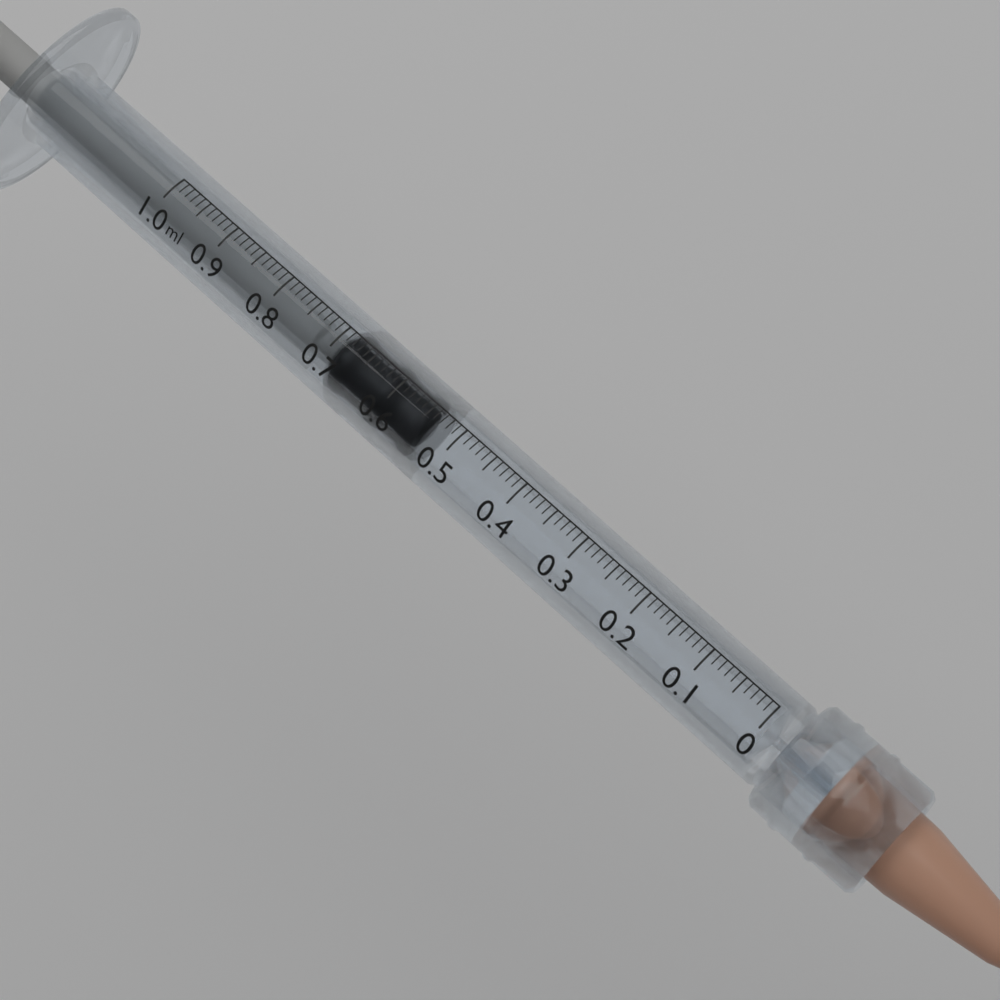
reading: 0.54 ml
